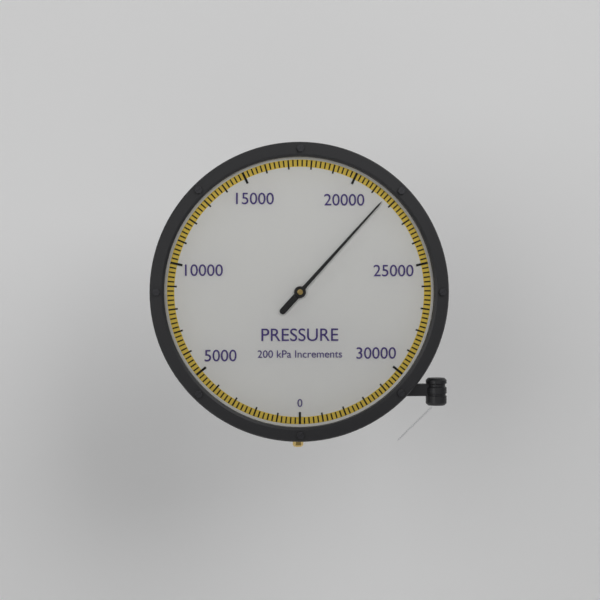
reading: 21600 kPa
